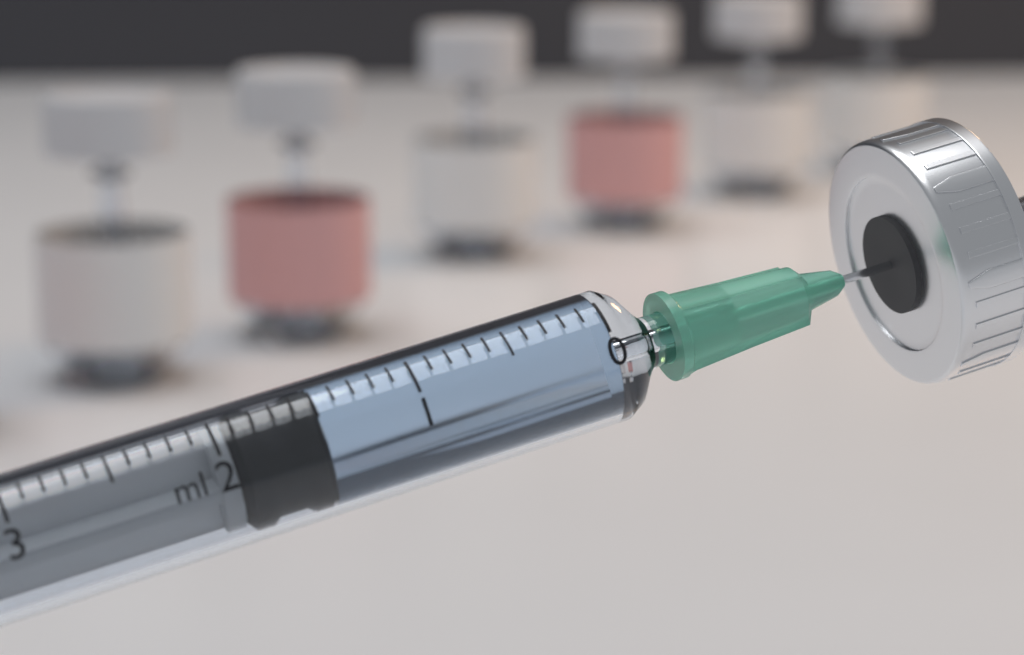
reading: 1.5 ml
